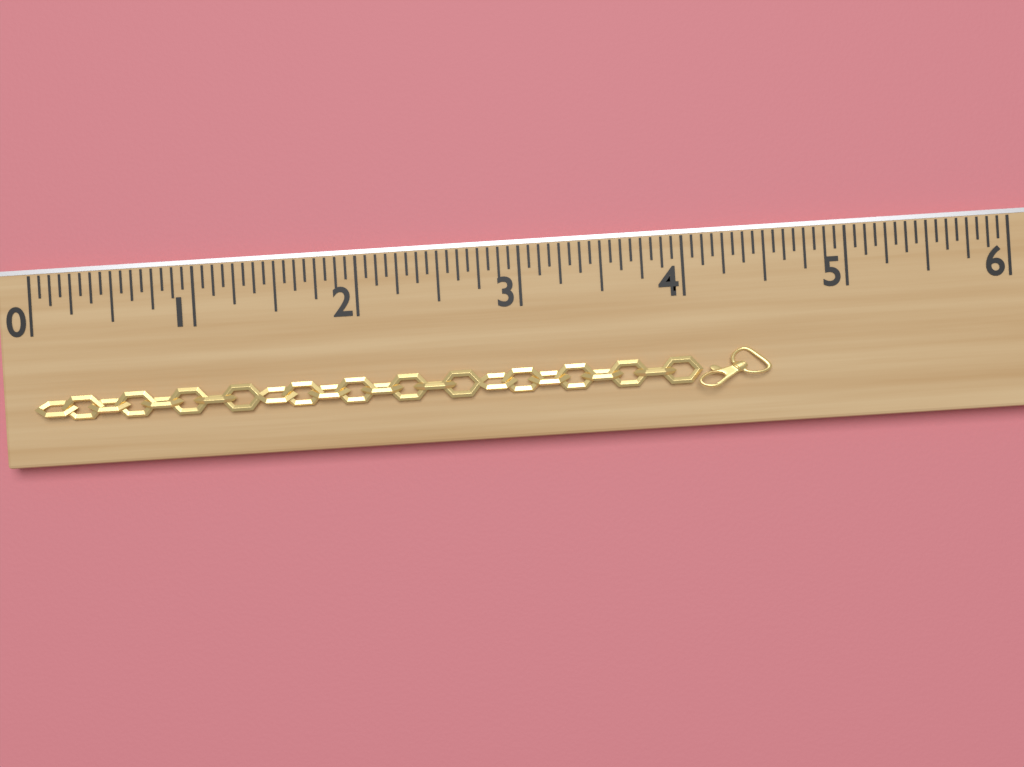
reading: 4.5000 (no unit)
